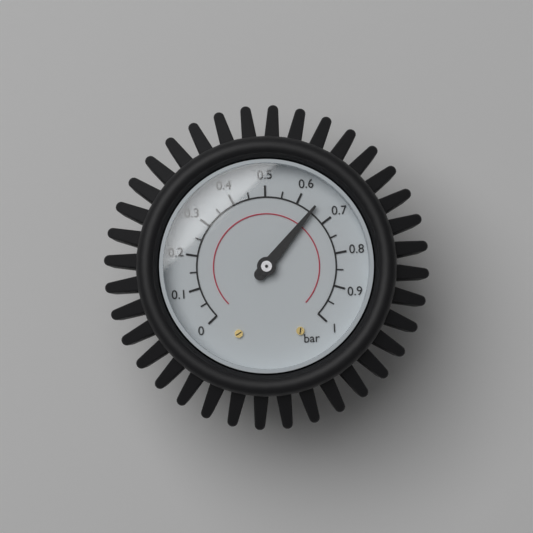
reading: 0.65 bar
